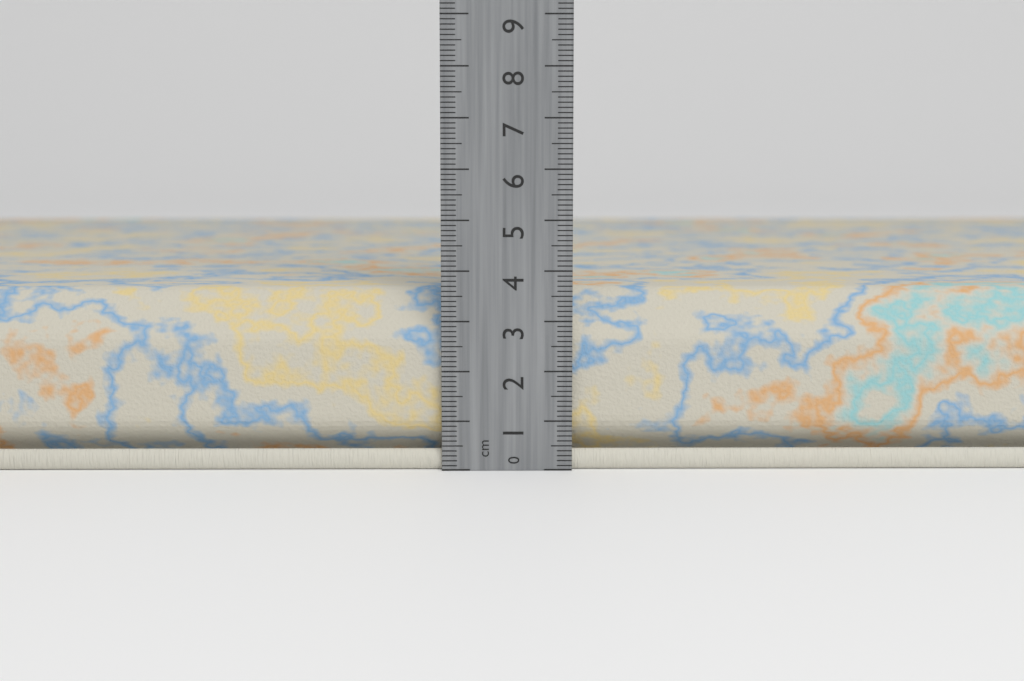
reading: 3.6 cm
